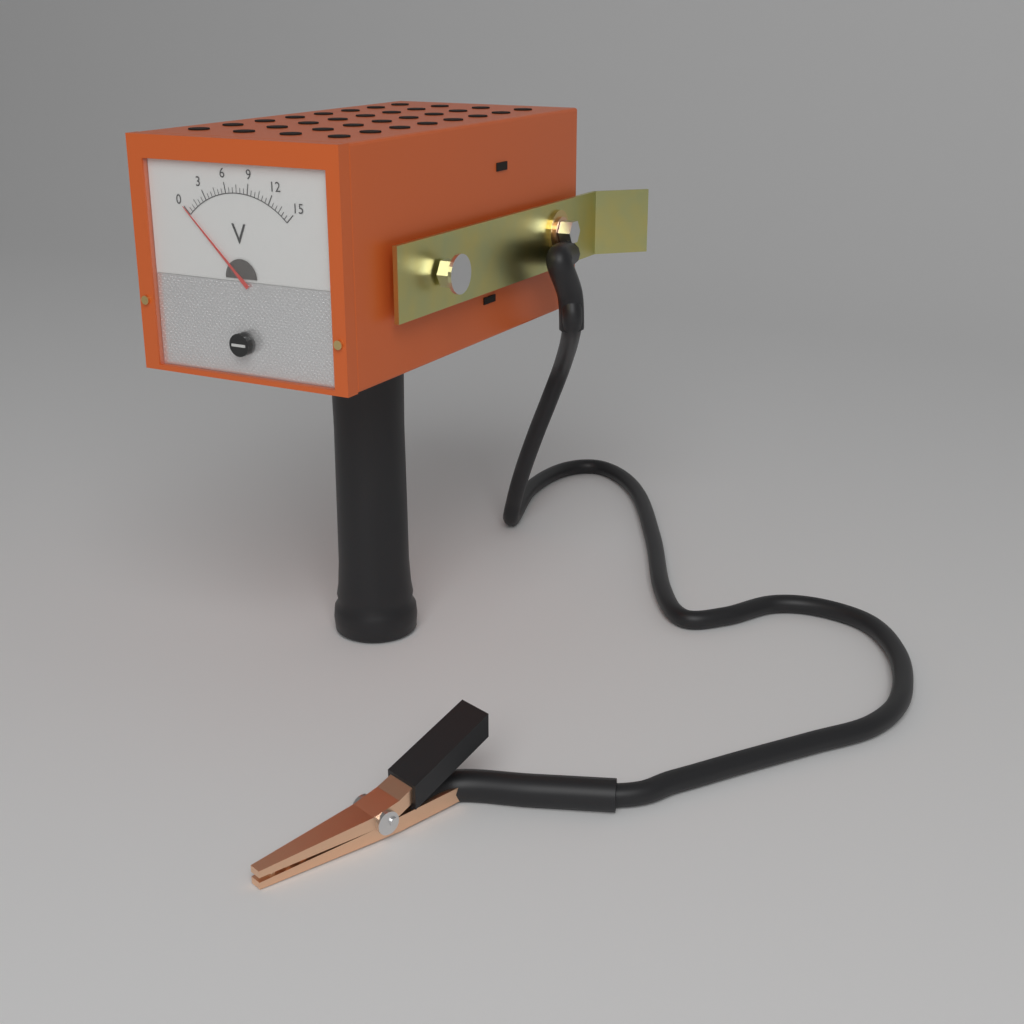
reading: 0.0 V
